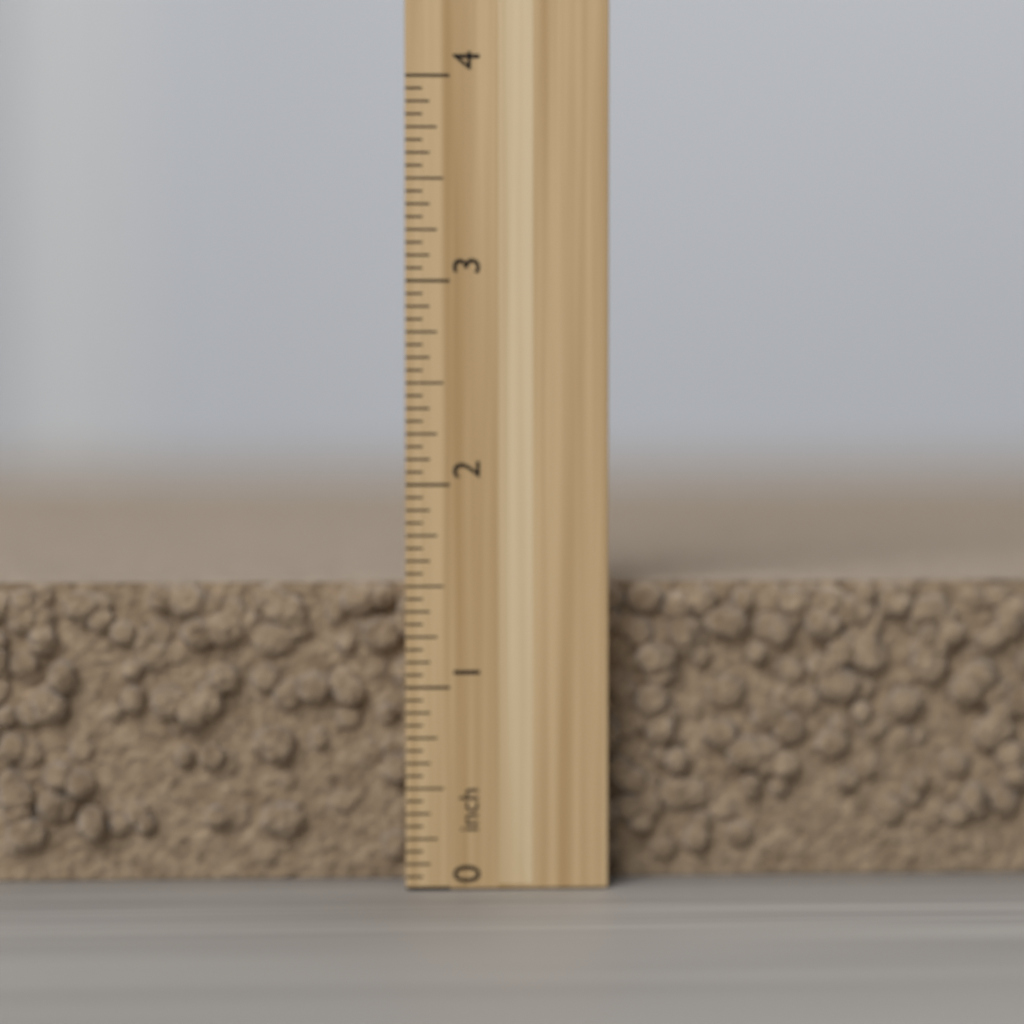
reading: 1.5000 inch
